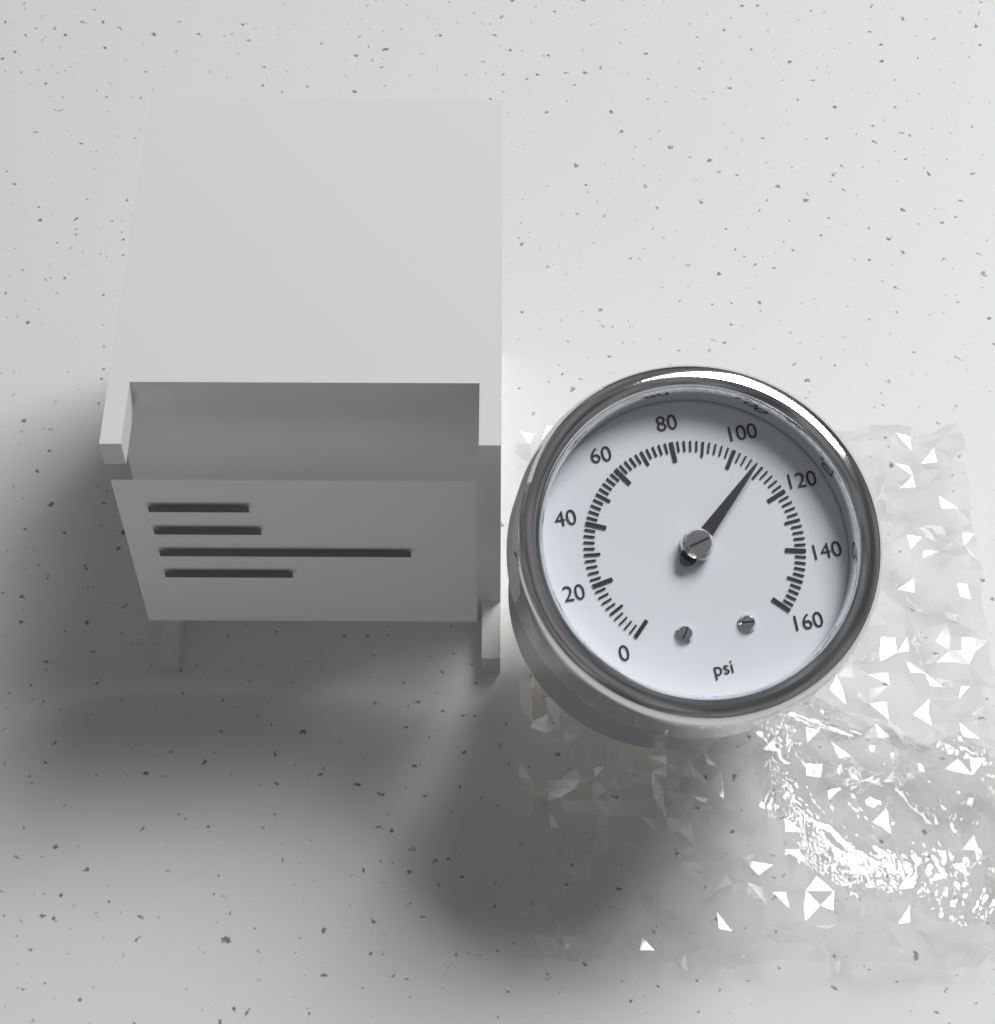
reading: 108 psi
